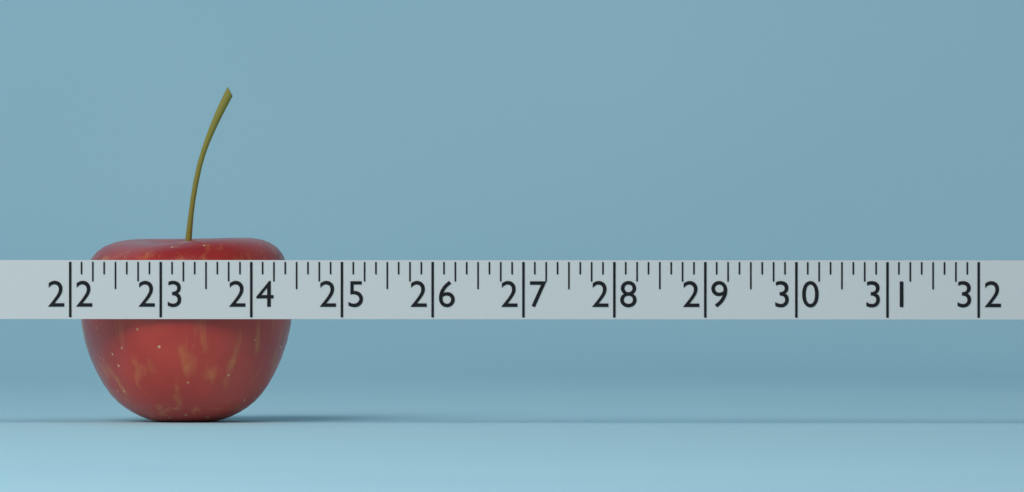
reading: 24.375 (no unit)
